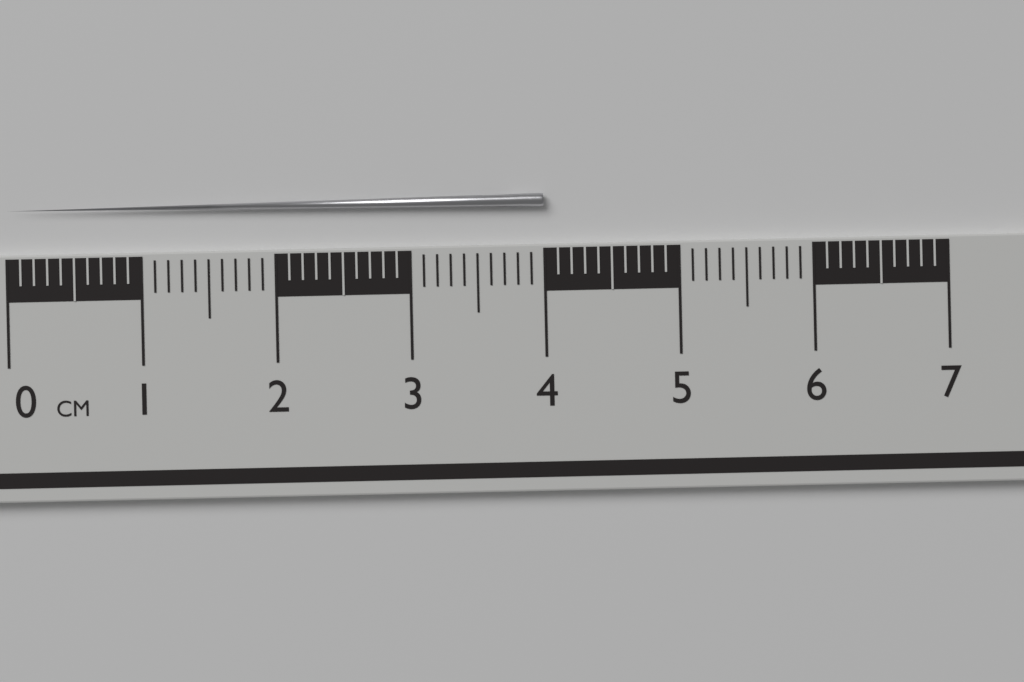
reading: 4.0 cm
